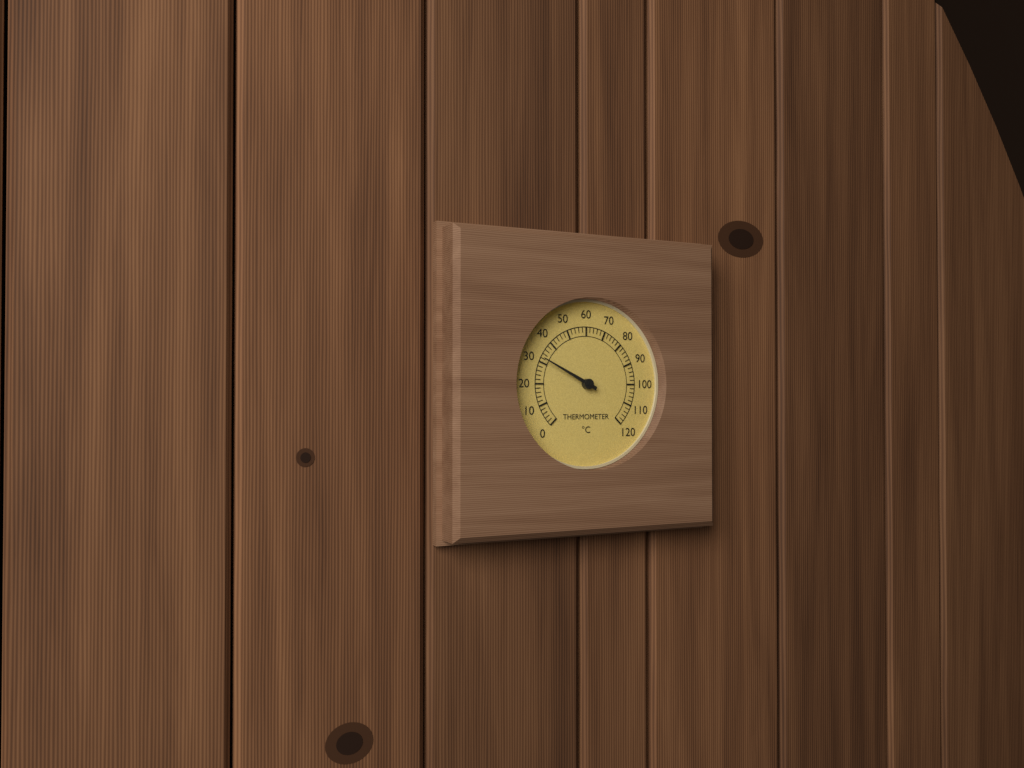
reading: 32 °C
